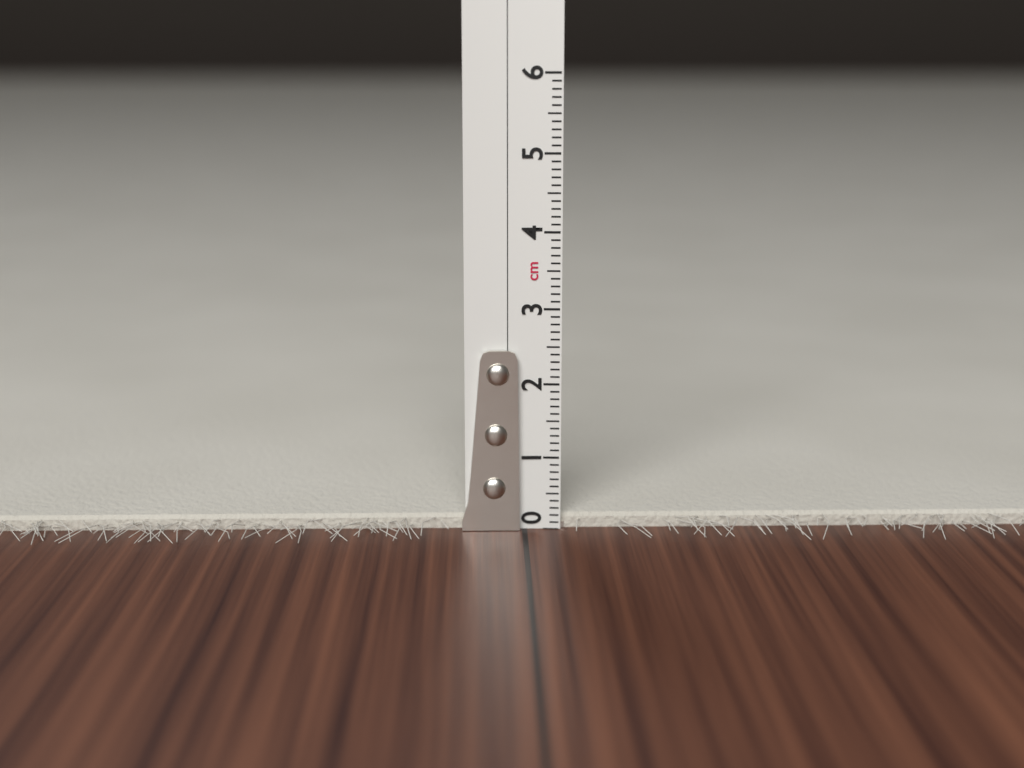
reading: 0.2 cm
